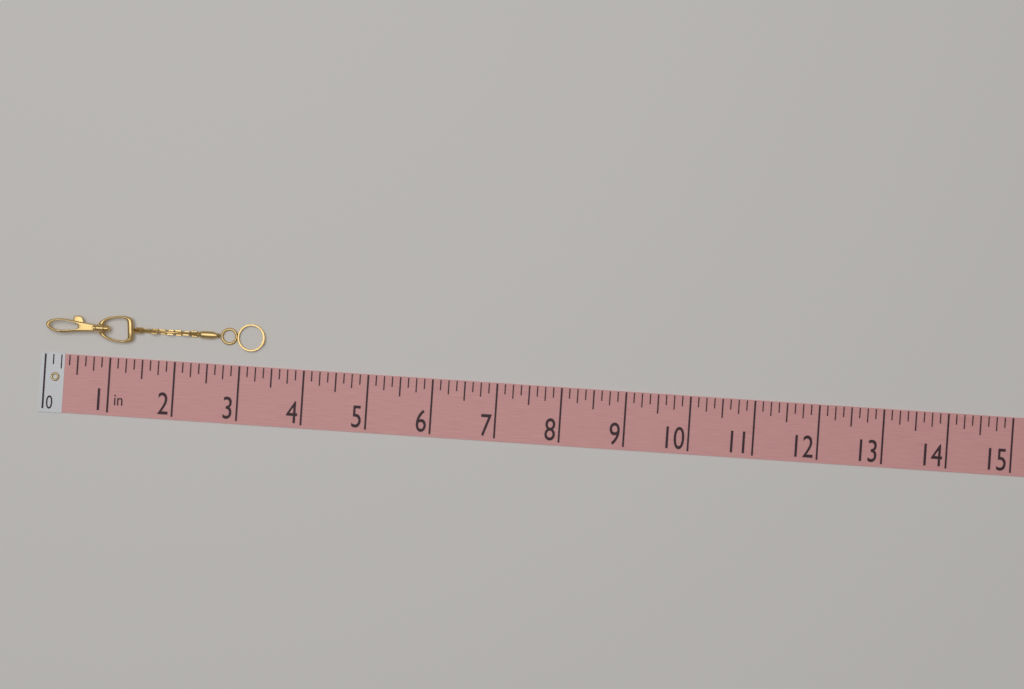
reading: 3.375 in
